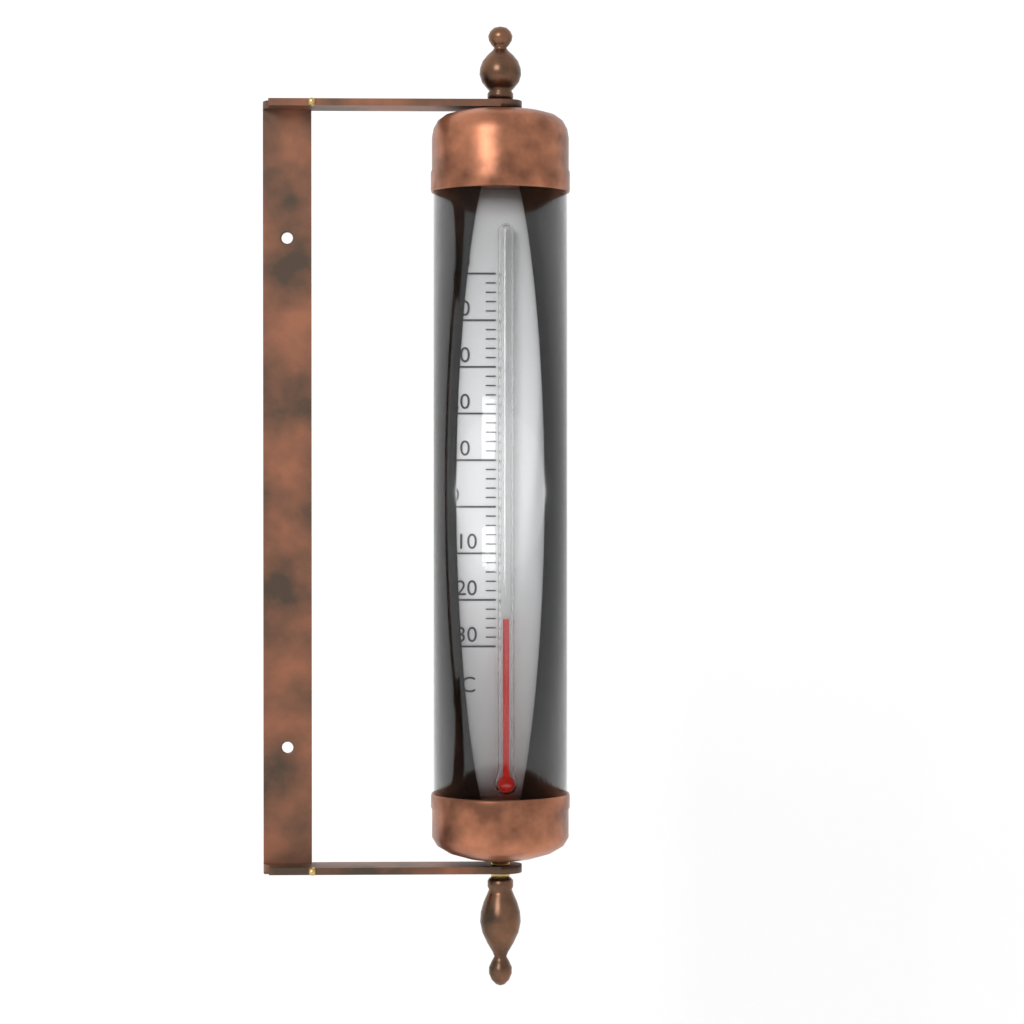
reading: -24 °C
